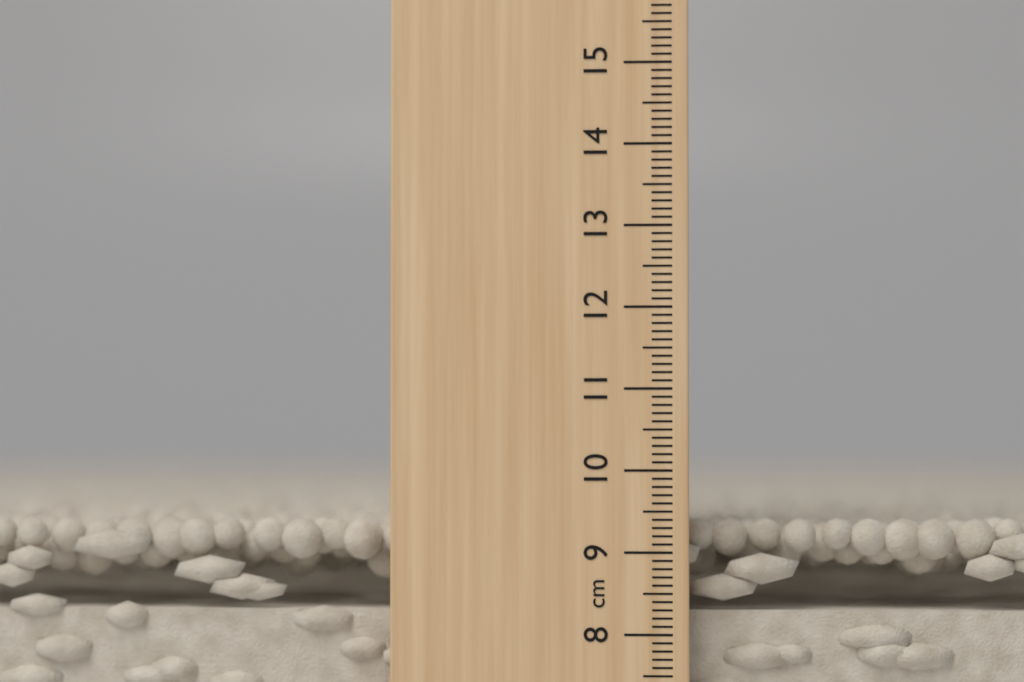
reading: 9.4 cm
